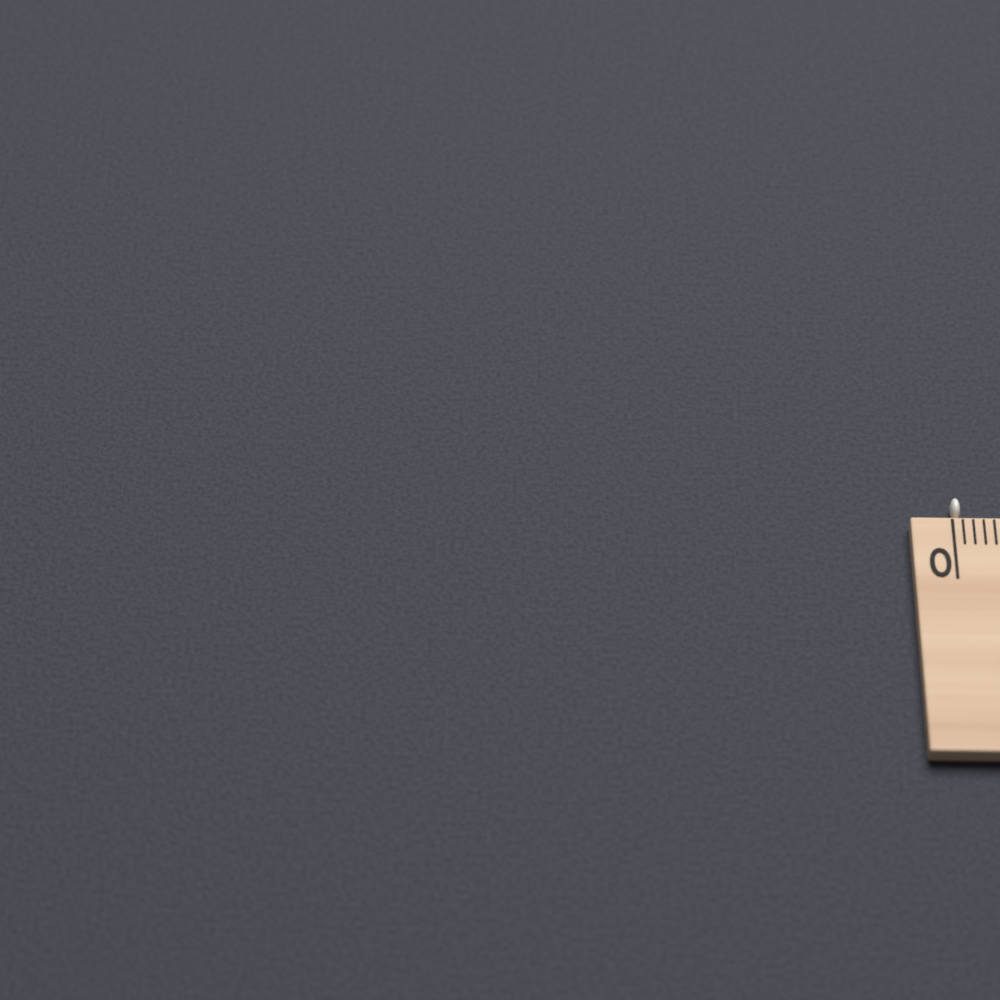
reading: 0.1 cm
